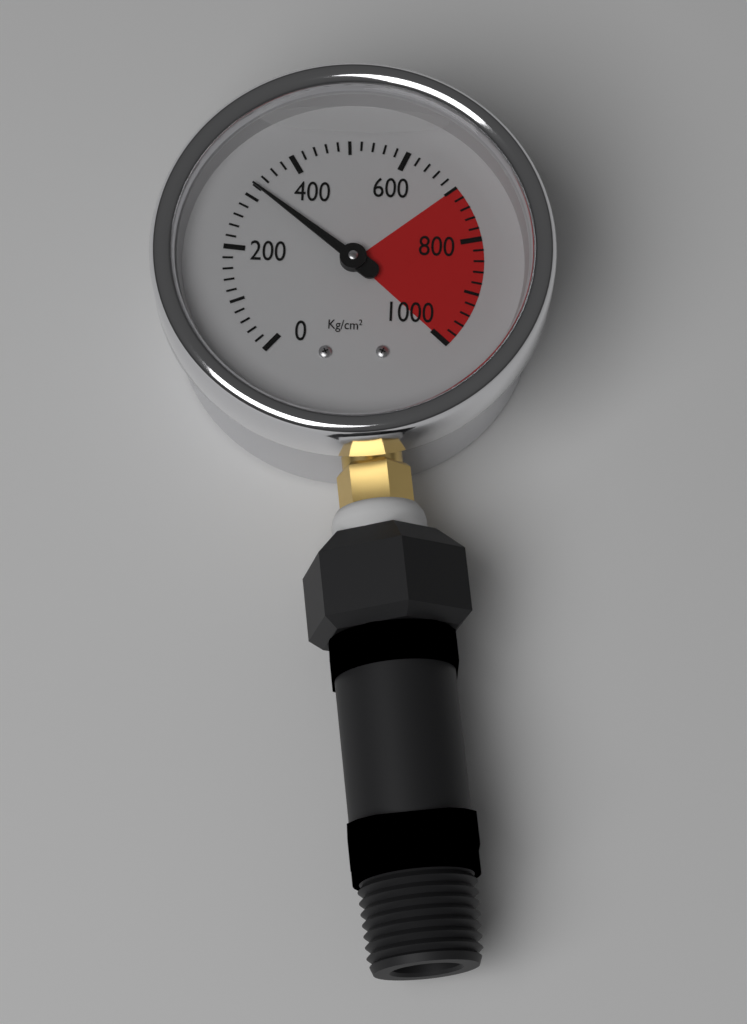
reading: 320 kg/cm²
